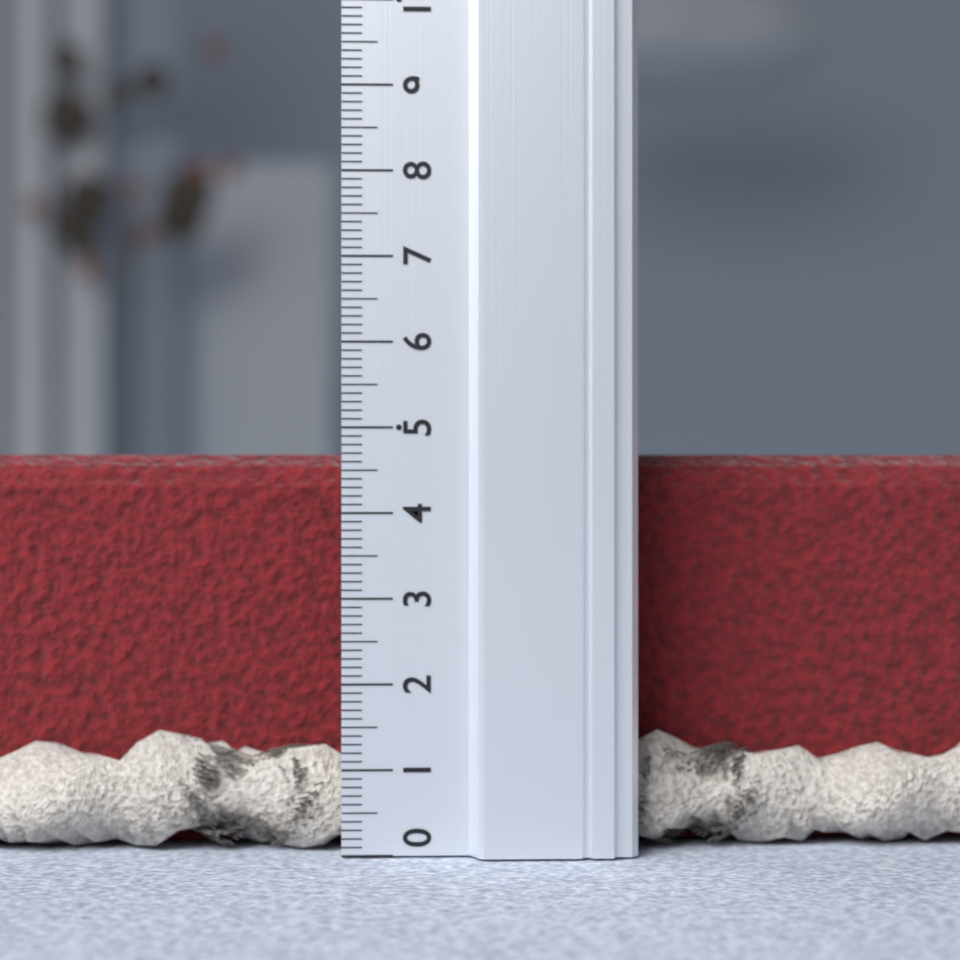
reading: 4.7 (no unit)
